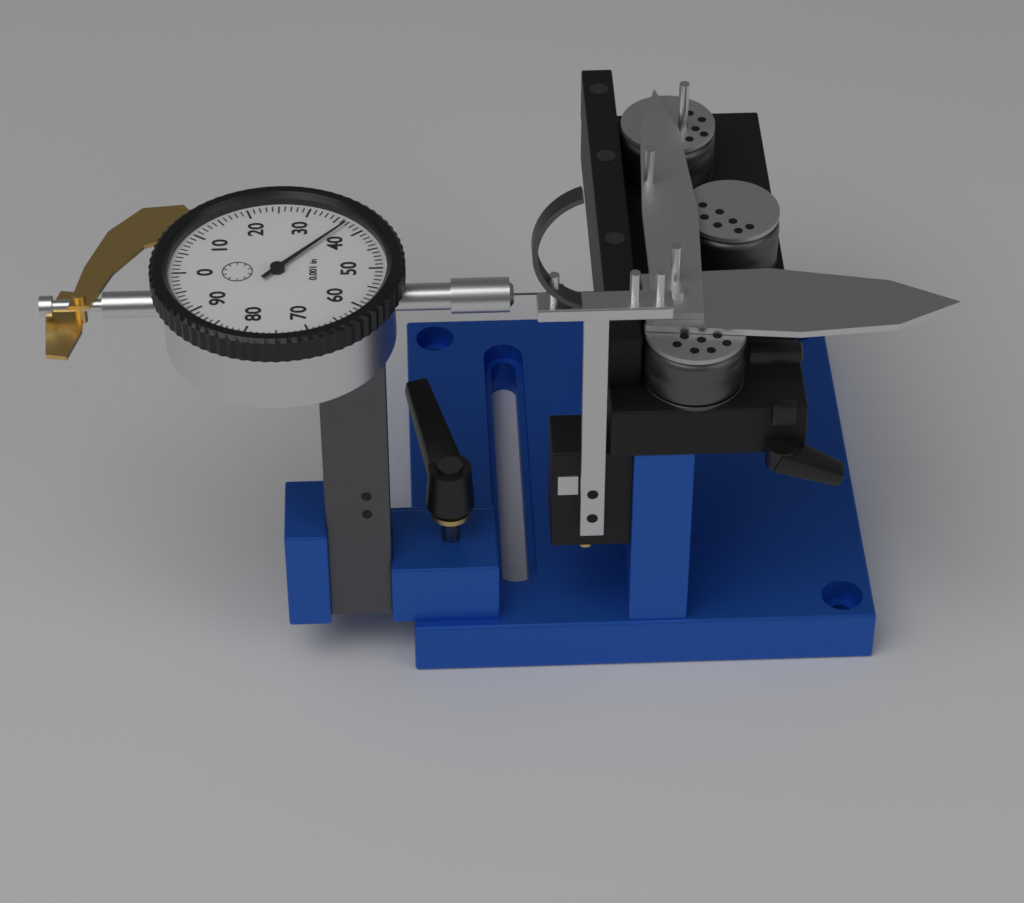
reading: 0.037 in
